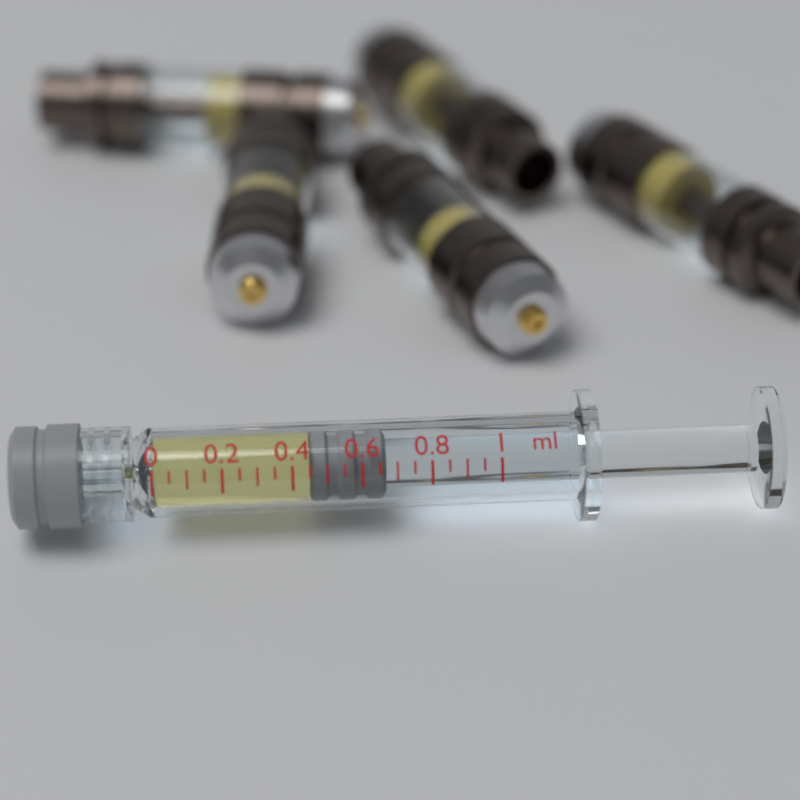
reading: 0.45 ml
